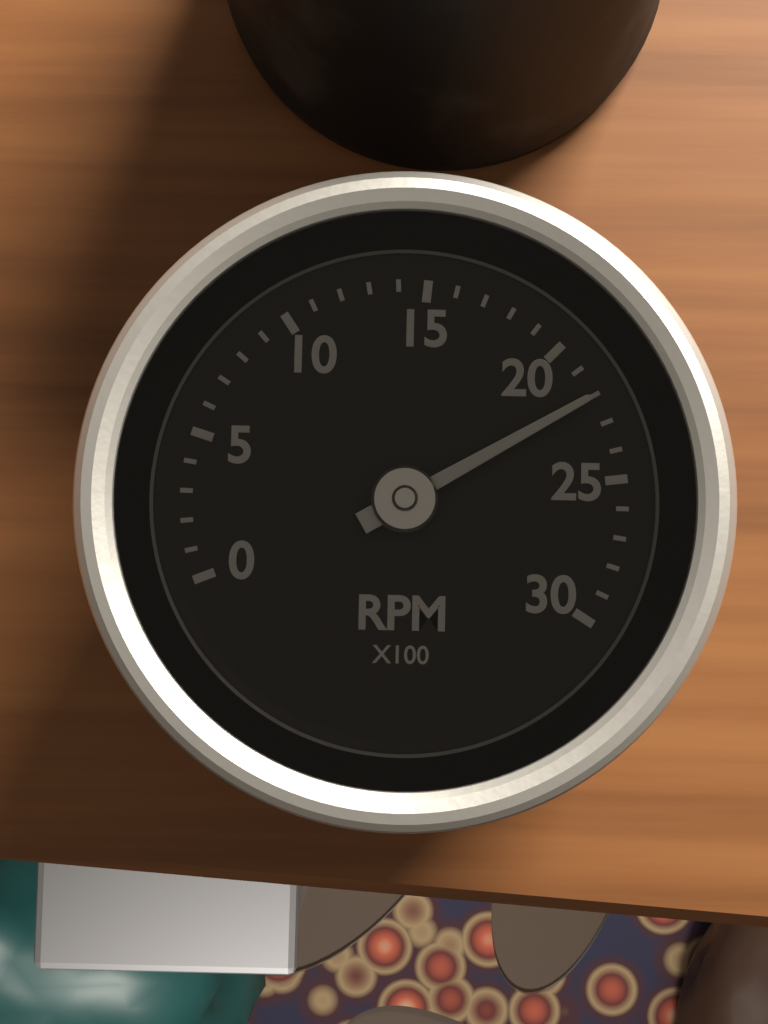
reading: 22 RPM x100
